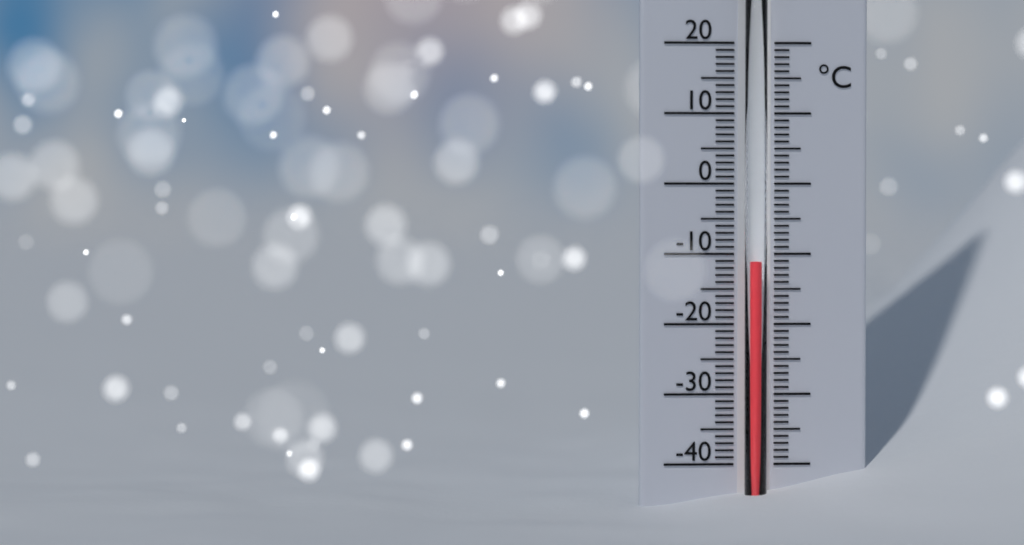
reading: -11 °C
